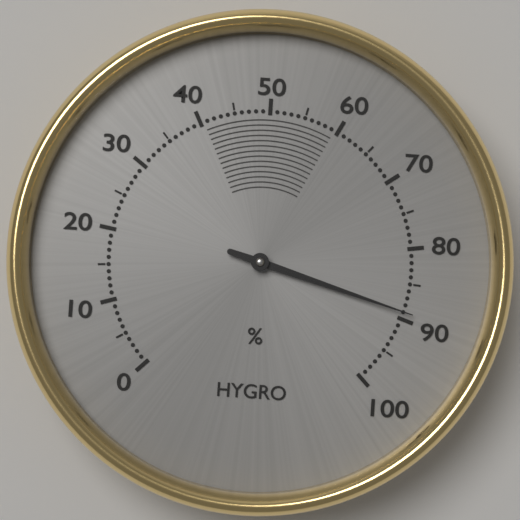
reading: 89 %
